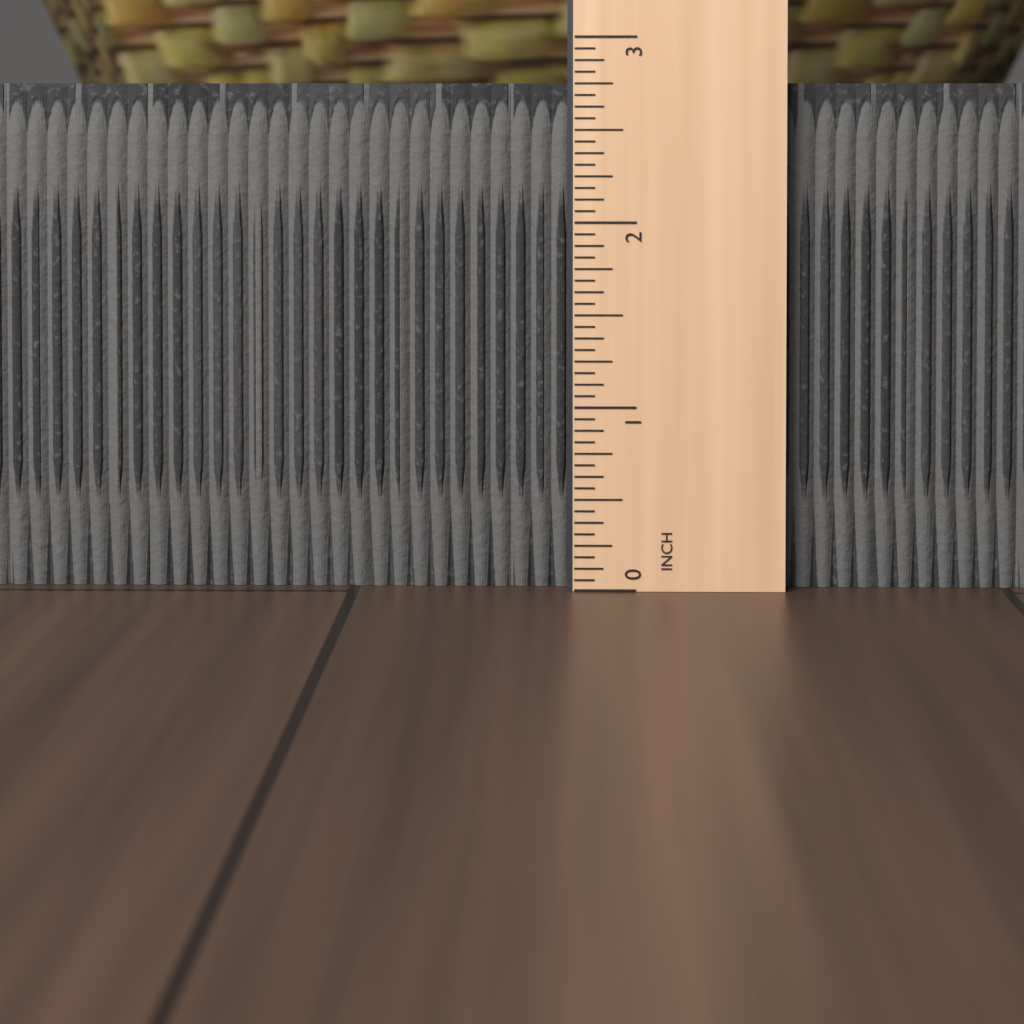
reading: 2.7500 in
